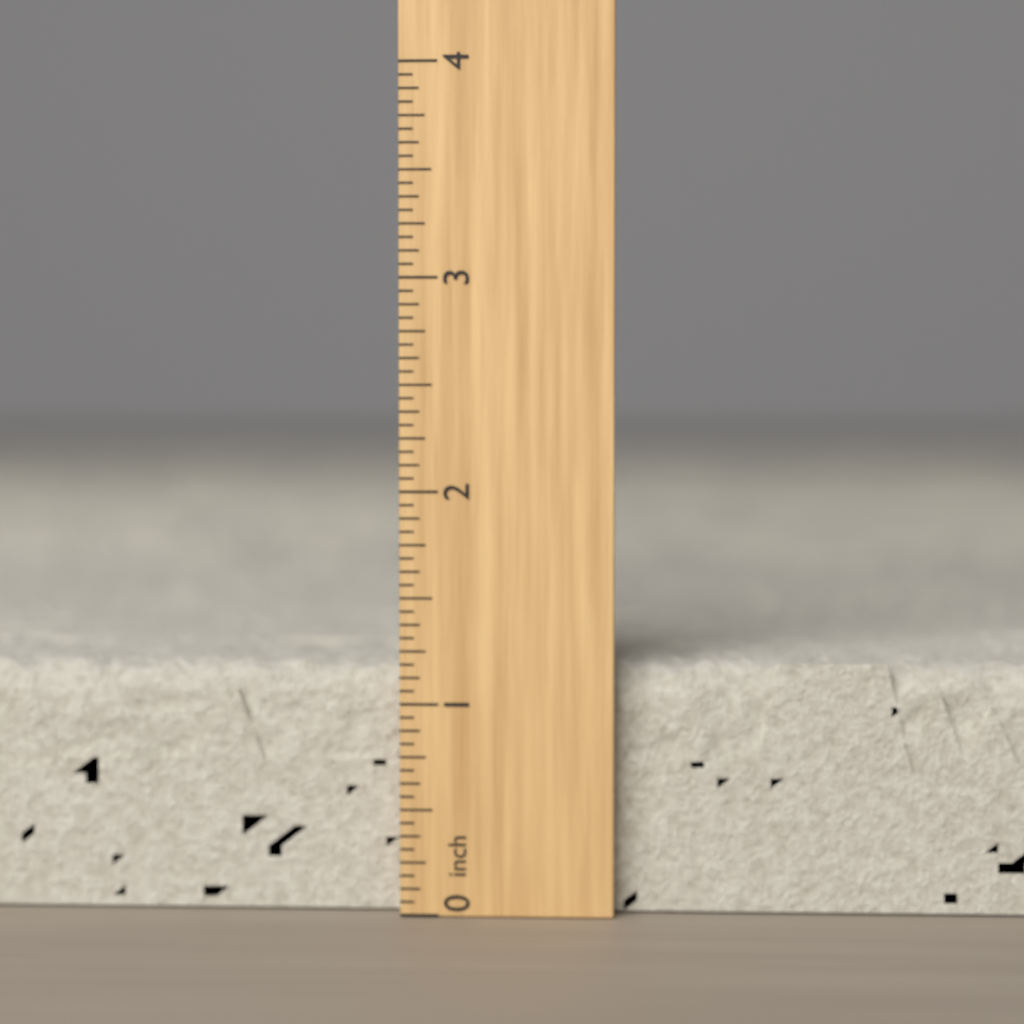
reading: 1.1875 inch
